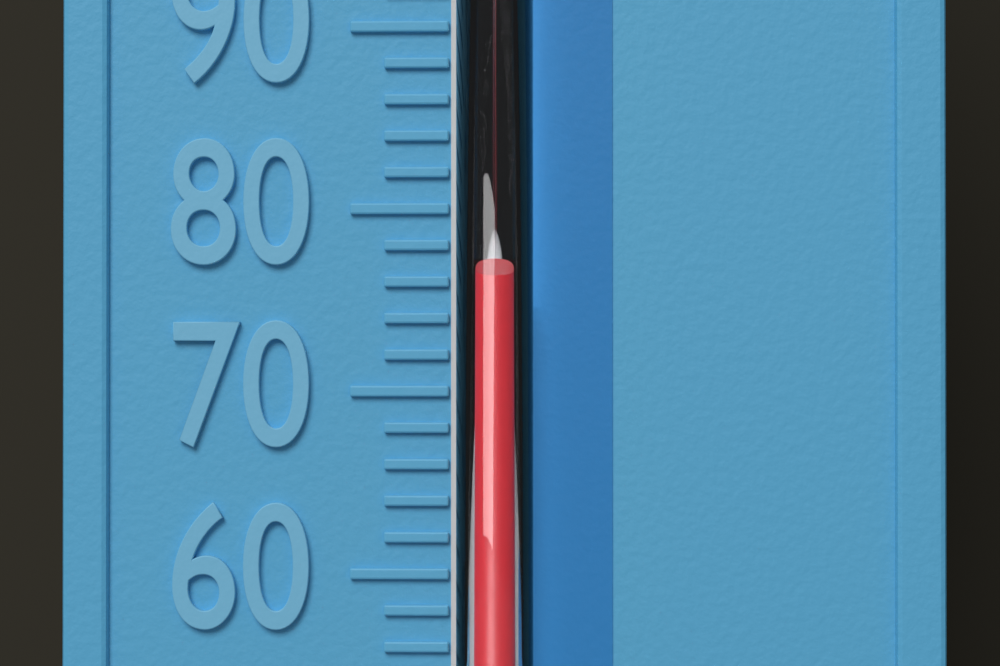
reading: 76 °F
